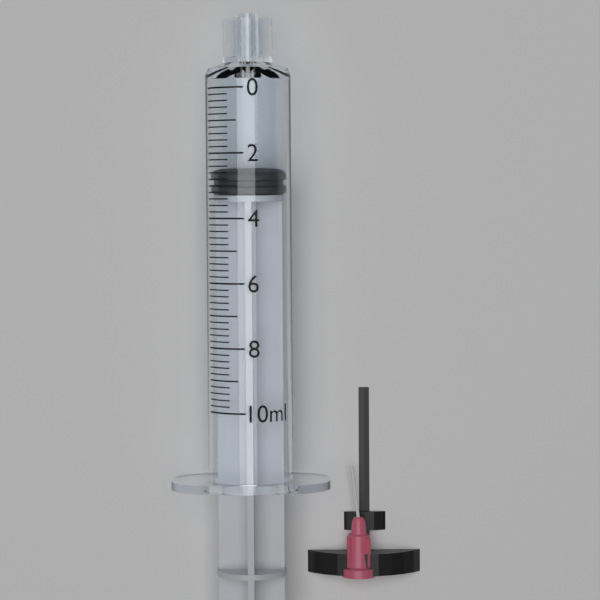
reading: 2.6 ml
